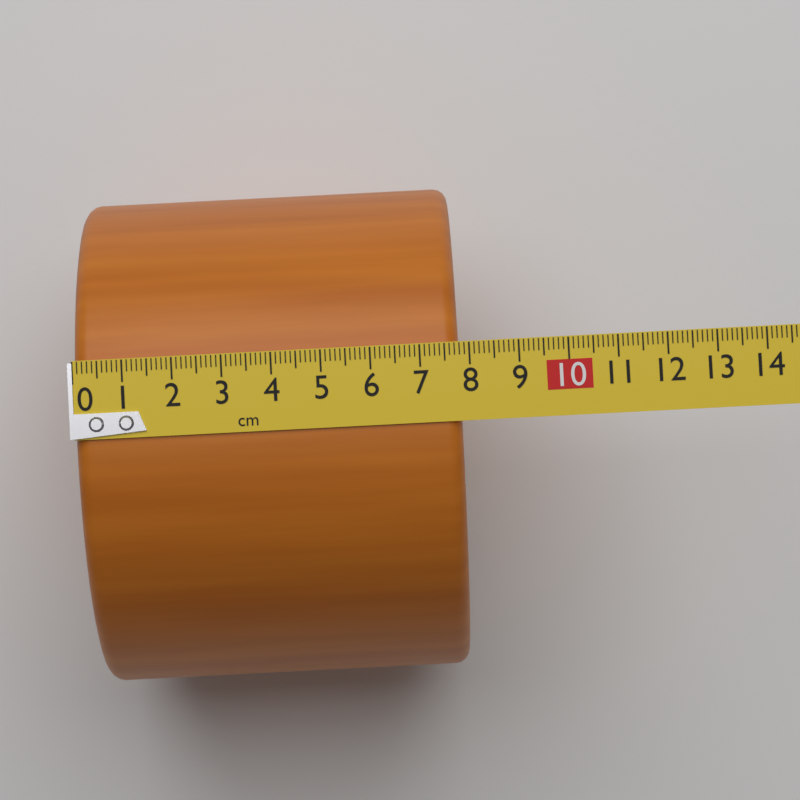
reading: 7.8 cm
